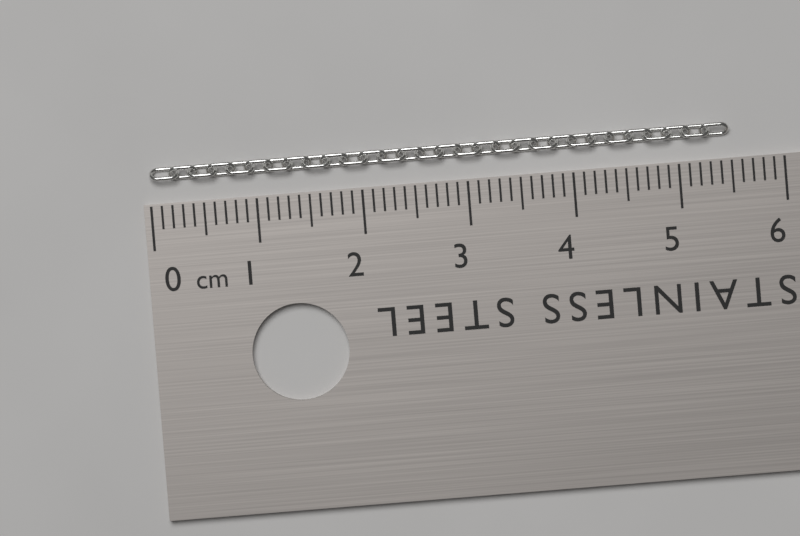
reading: 5.5 cm
